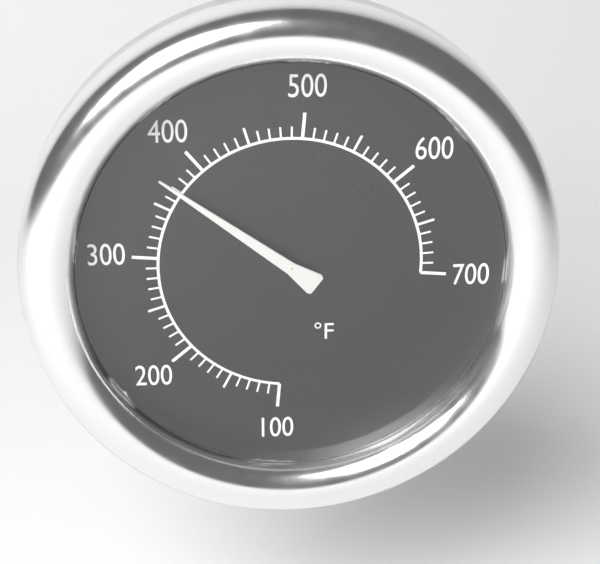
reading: 370 °F
